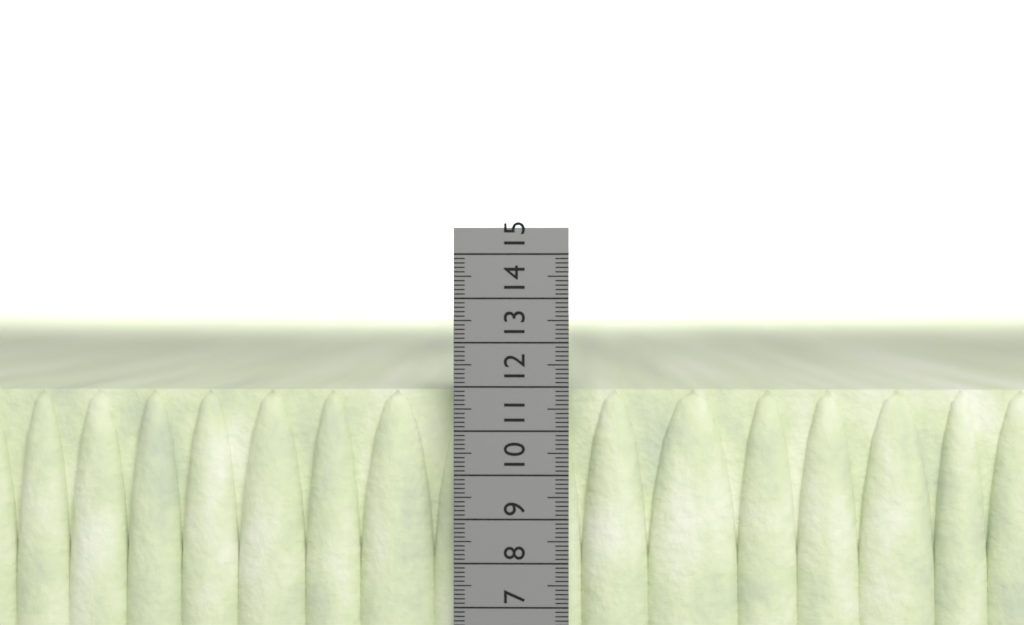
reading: 11.9 cm
